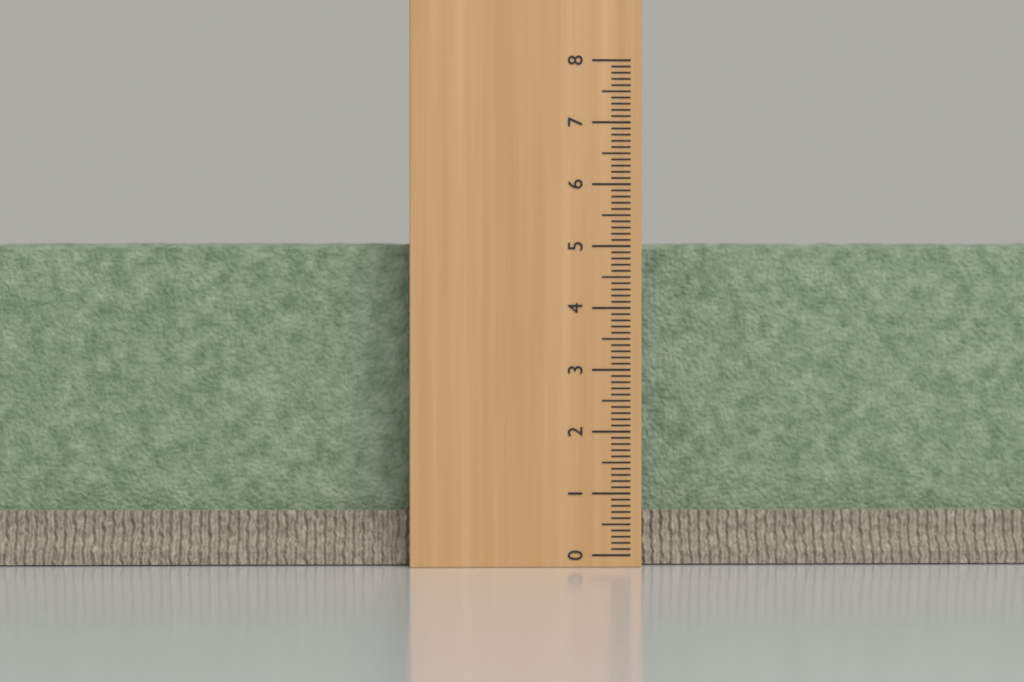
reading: 5.1 (no unit)
